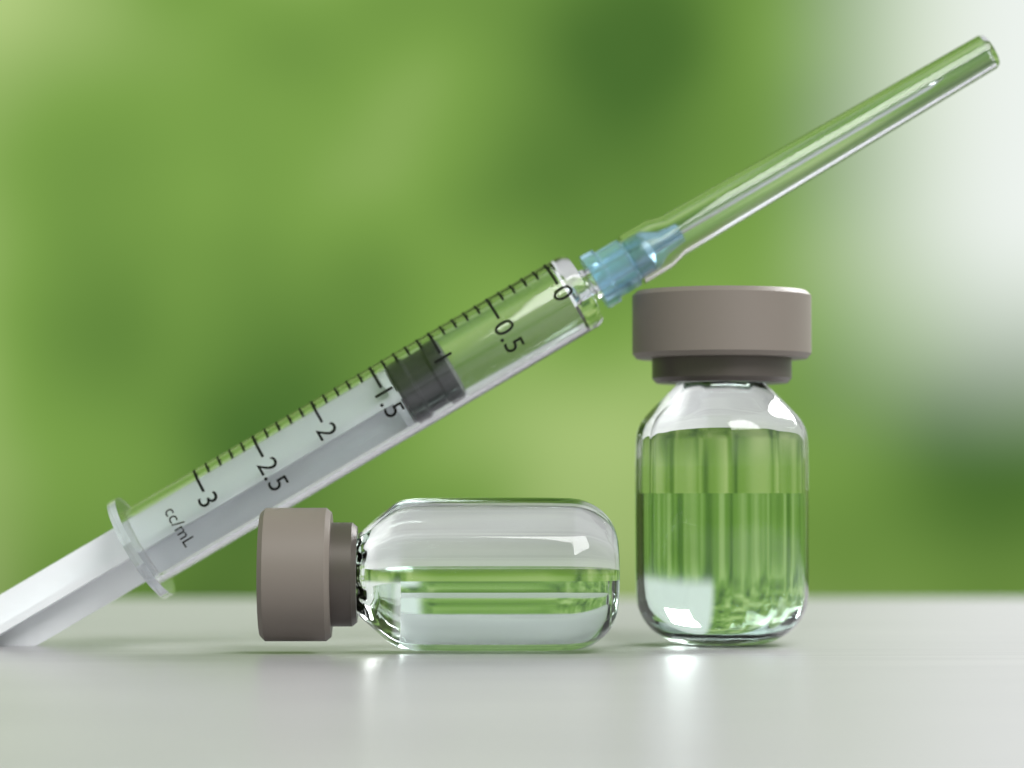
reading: 1.0 mL
